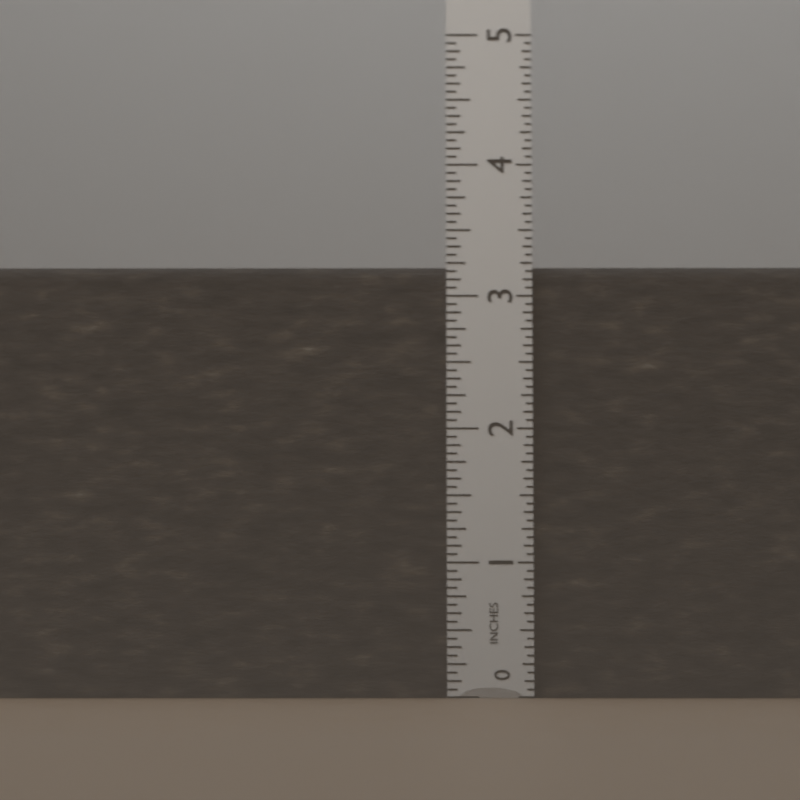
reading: 3.2500 in
